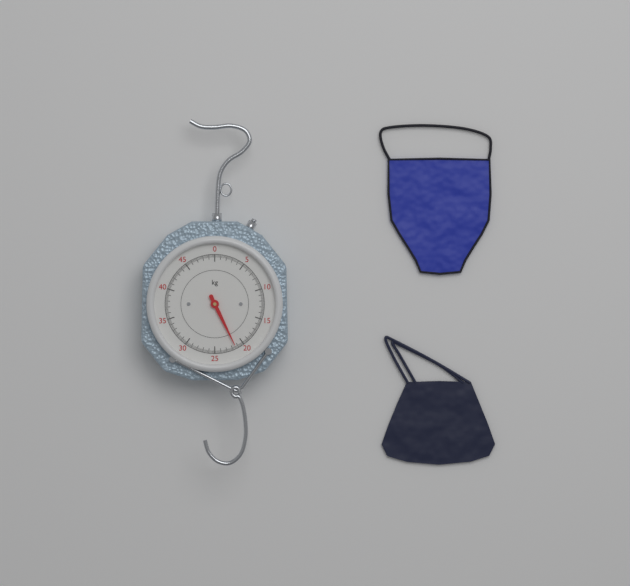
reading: 21.4 kg
